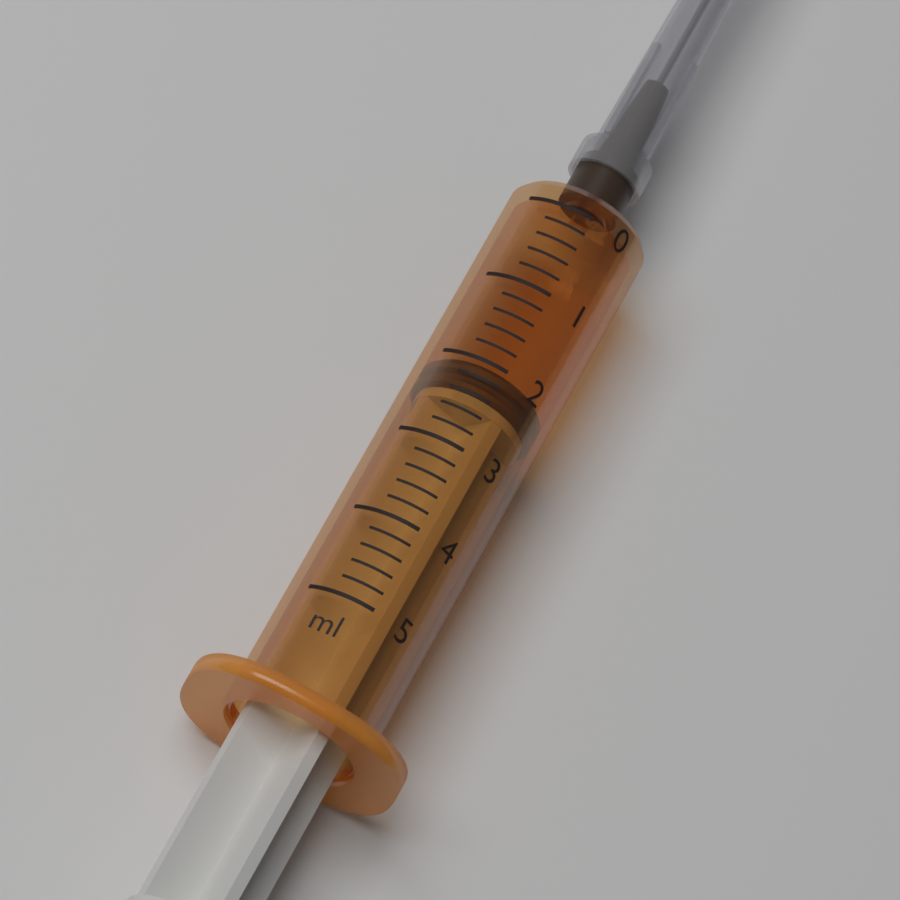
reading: 2.0 ml
